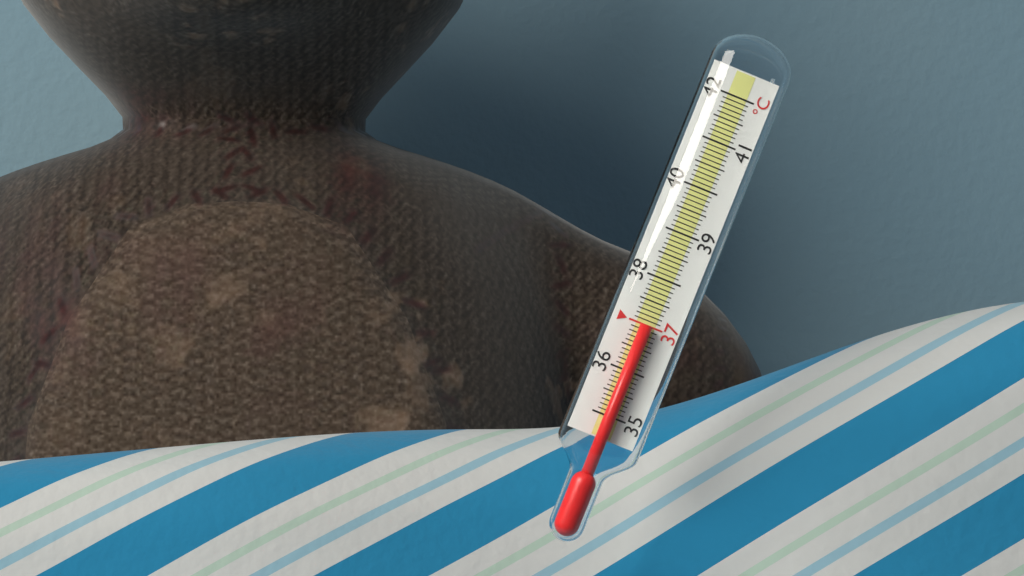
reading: 37.0 °C
